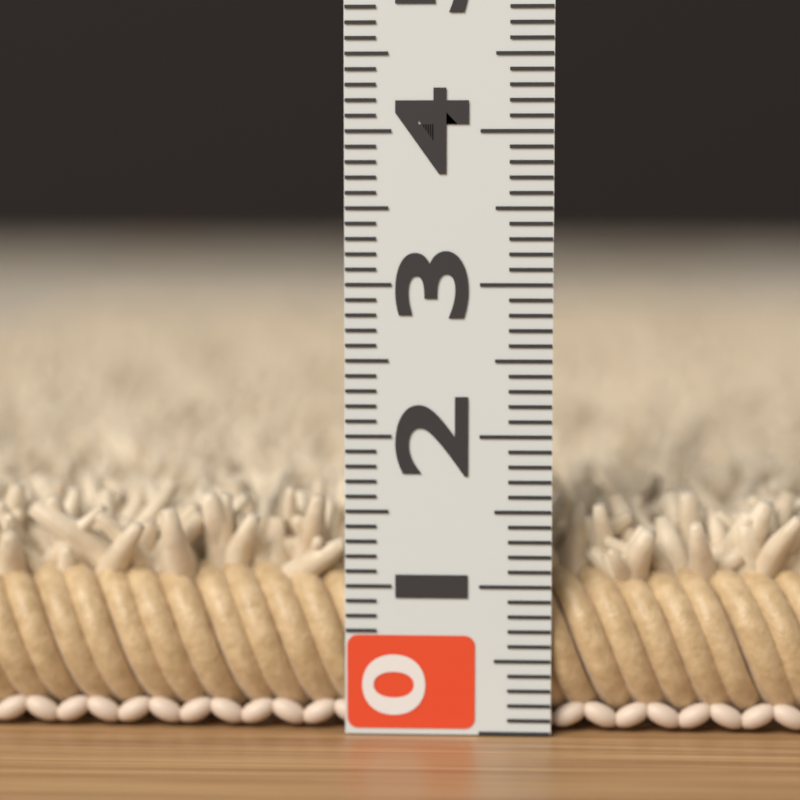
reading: 1.6 (no unit)
